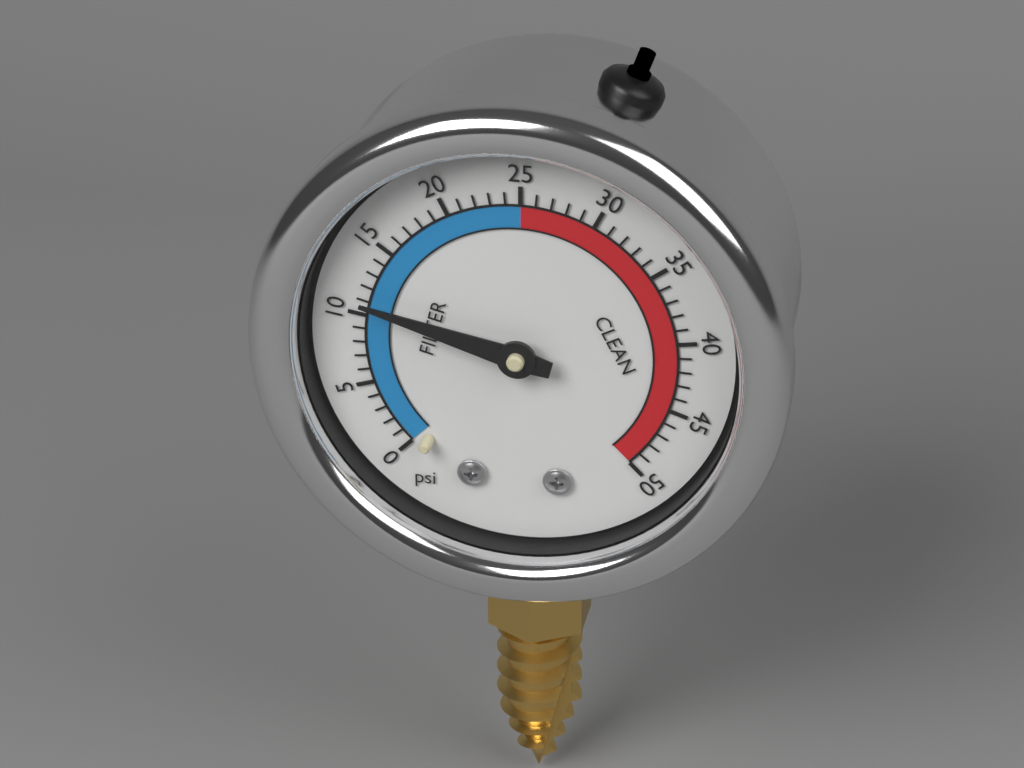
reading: 11 psi
